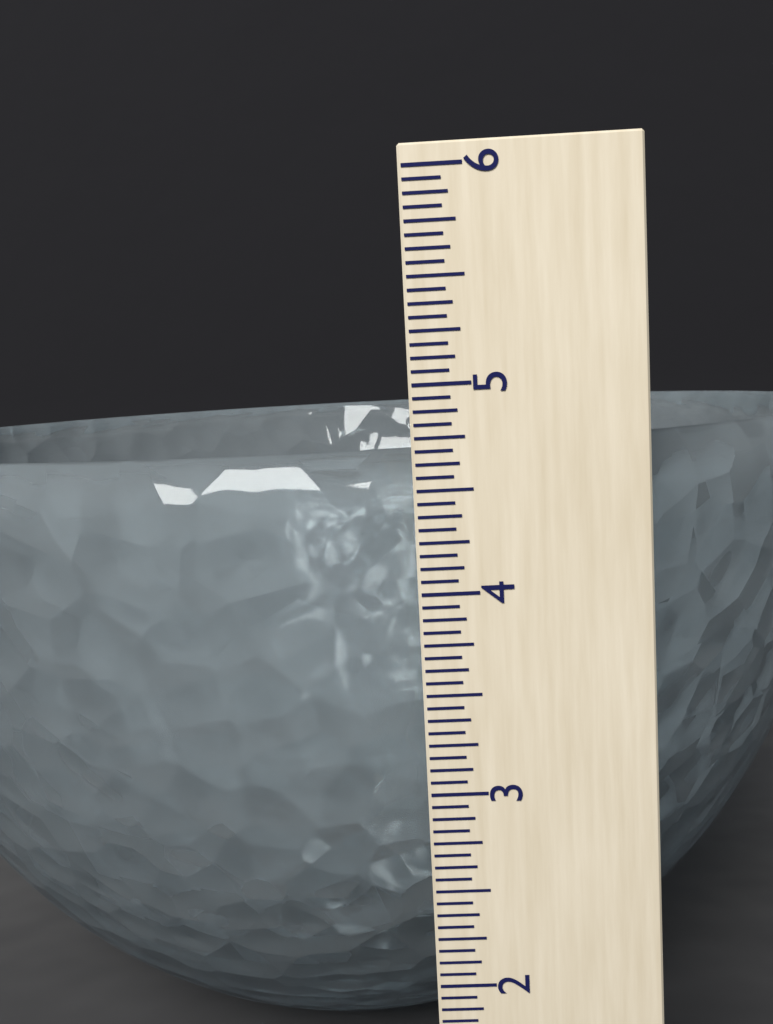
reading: 4.6875 (no unit)
